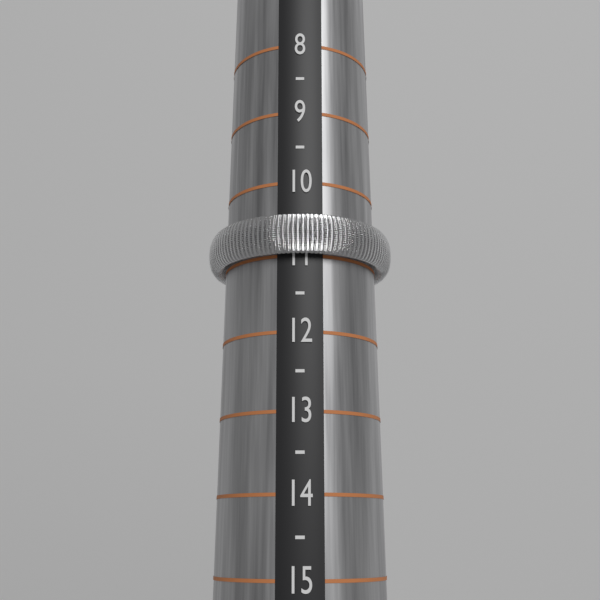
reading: 11.0 (no unit)
